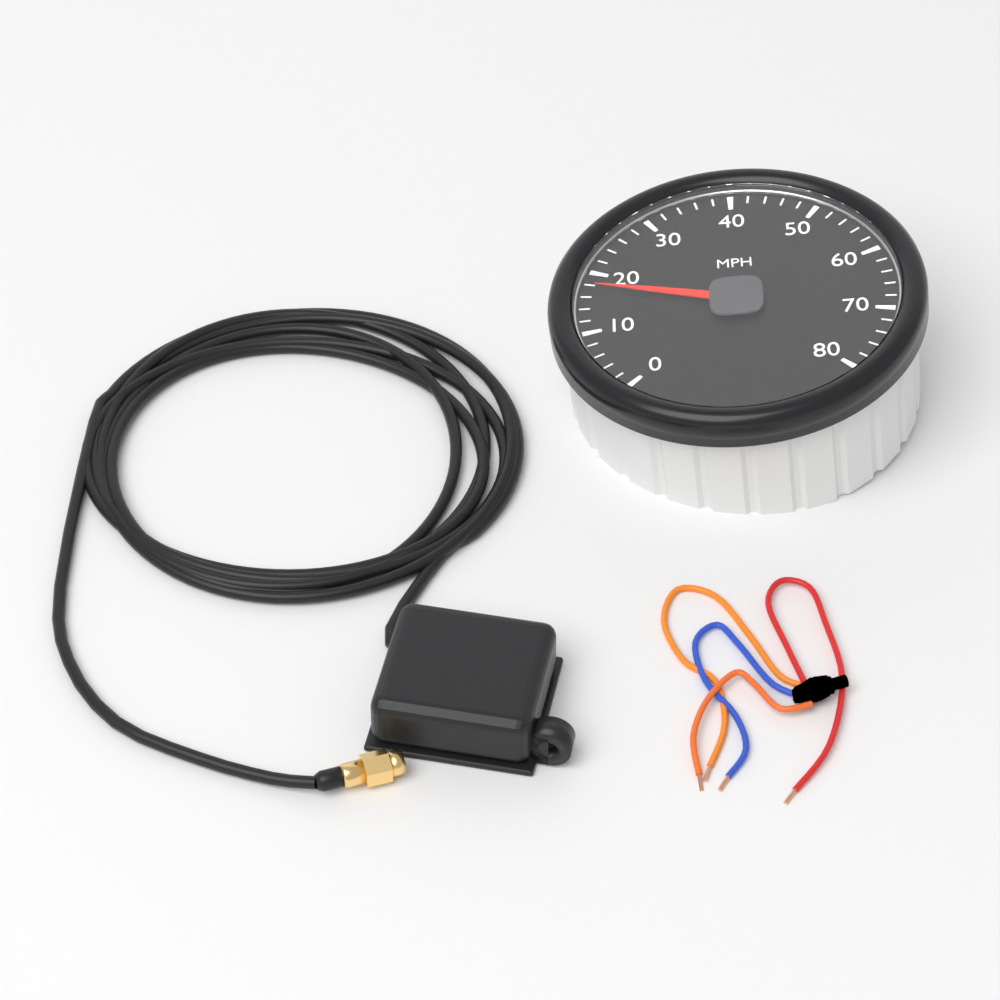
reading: 18 MPH
